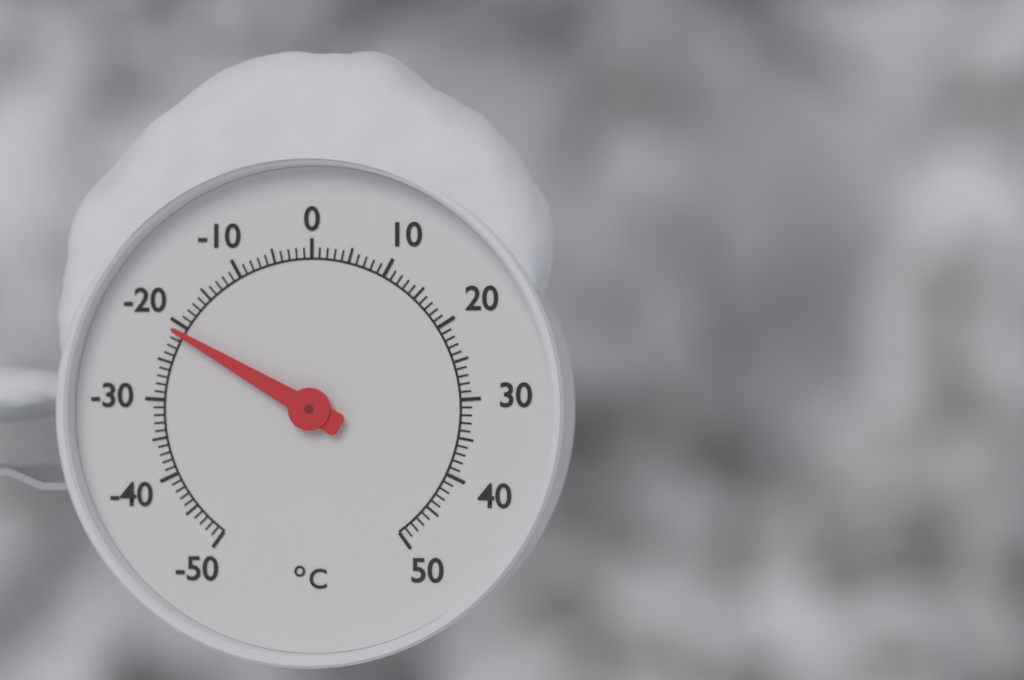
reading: -21 °C
